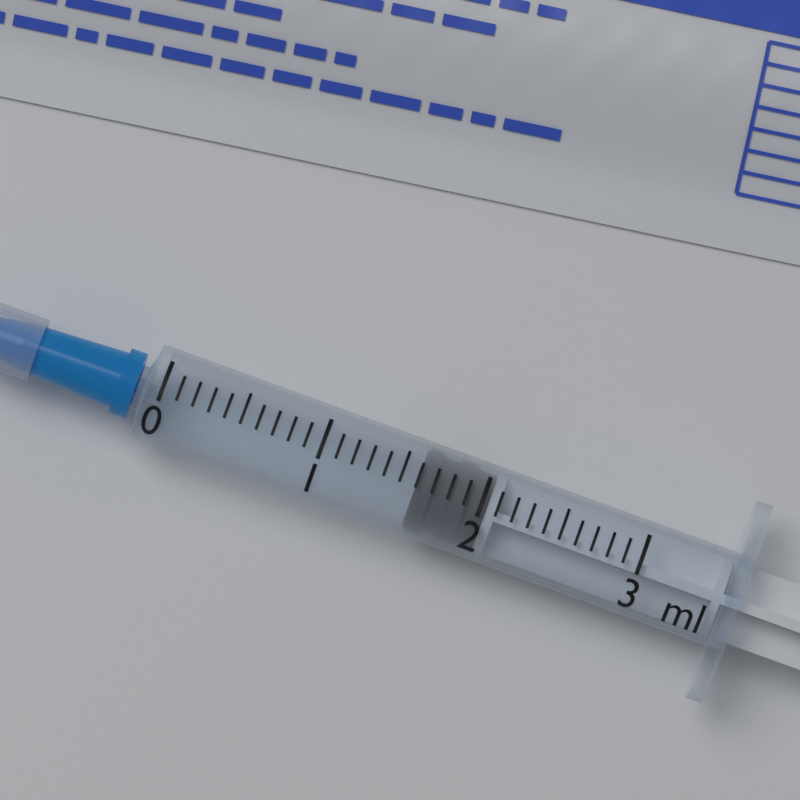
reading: 1.6 ml
